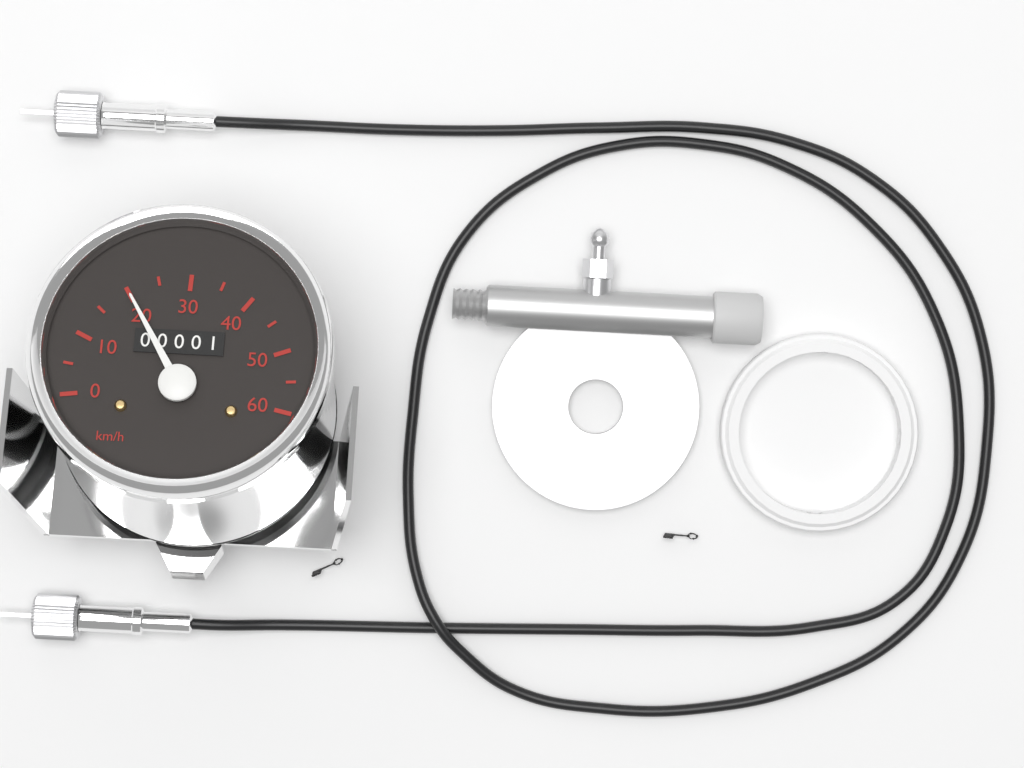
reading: 20 km/h
